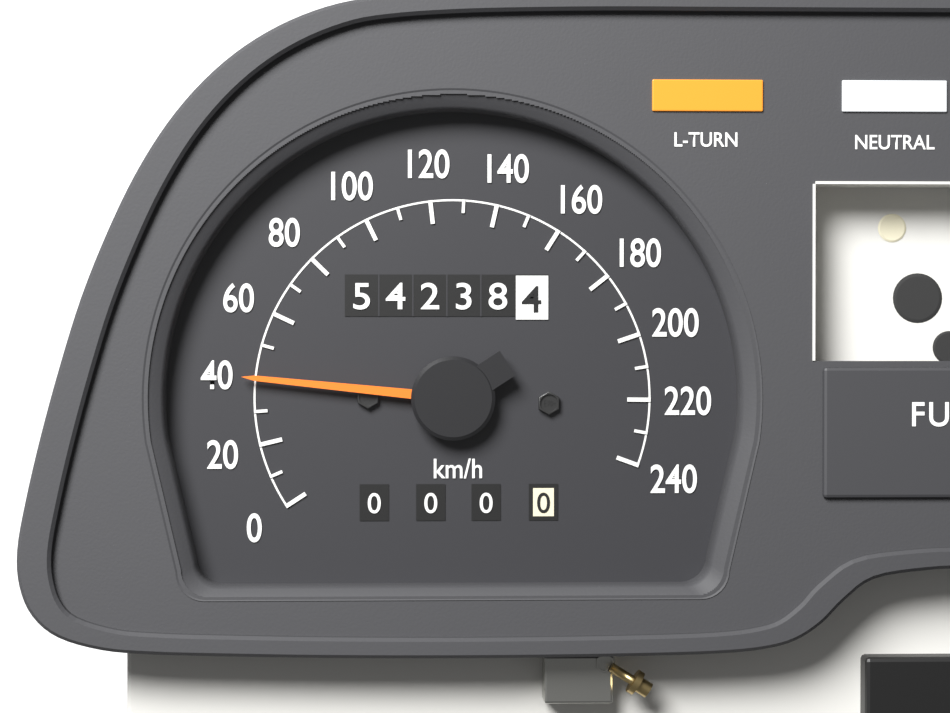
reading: 40 km/h
